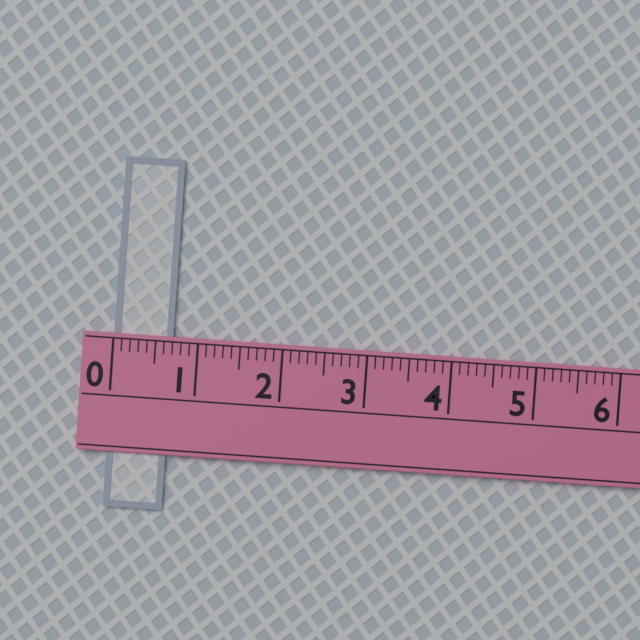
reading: 0.7 (no unit)
